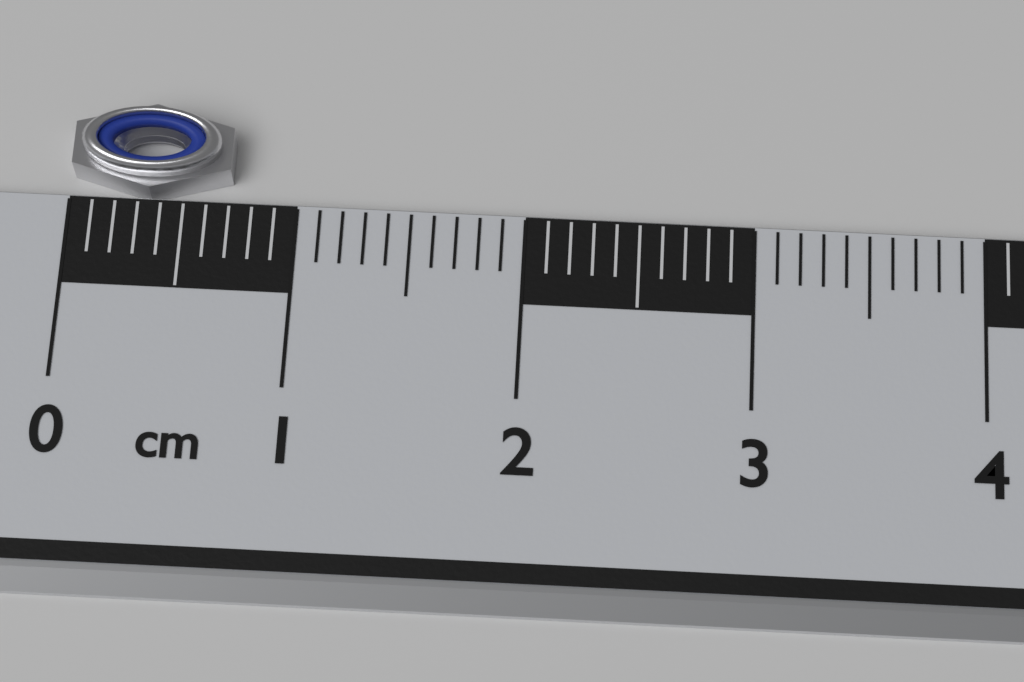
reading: 0.7 cm
